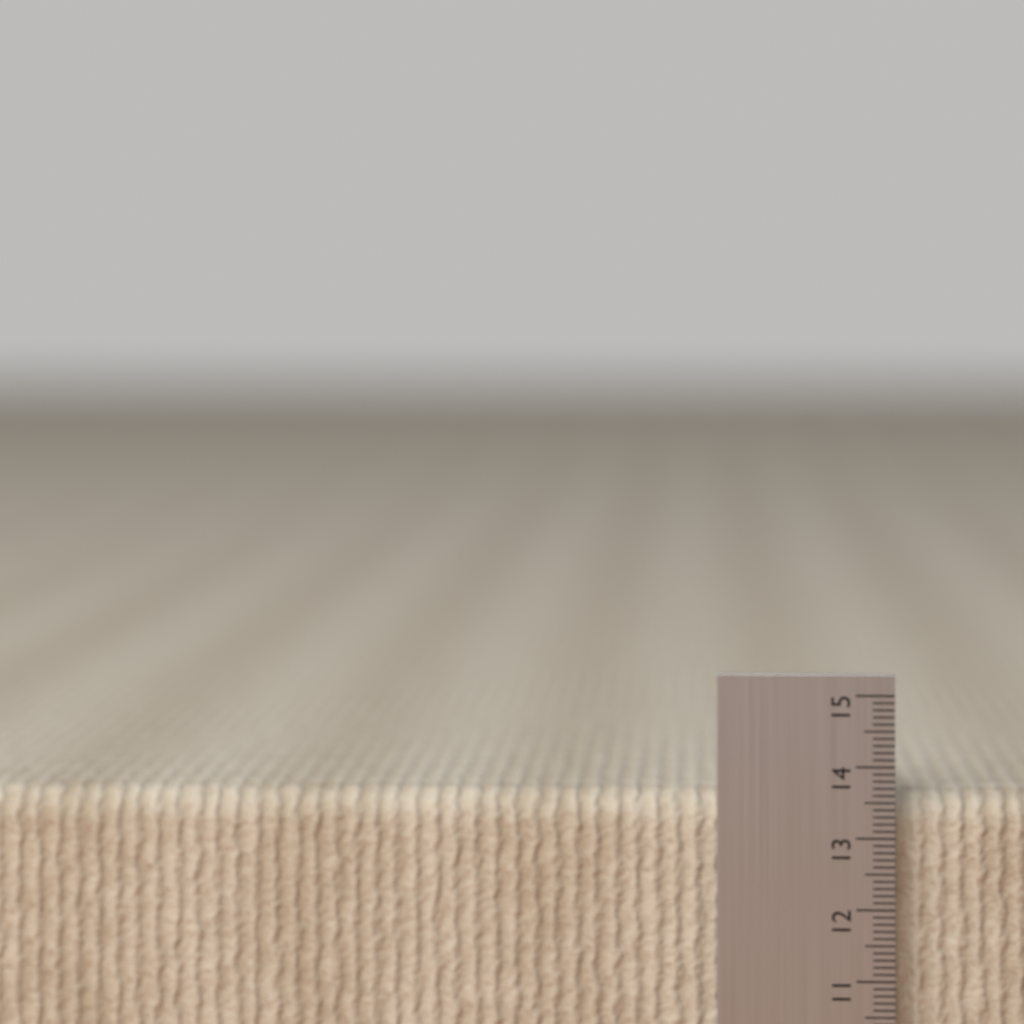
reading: 13.6 cm
